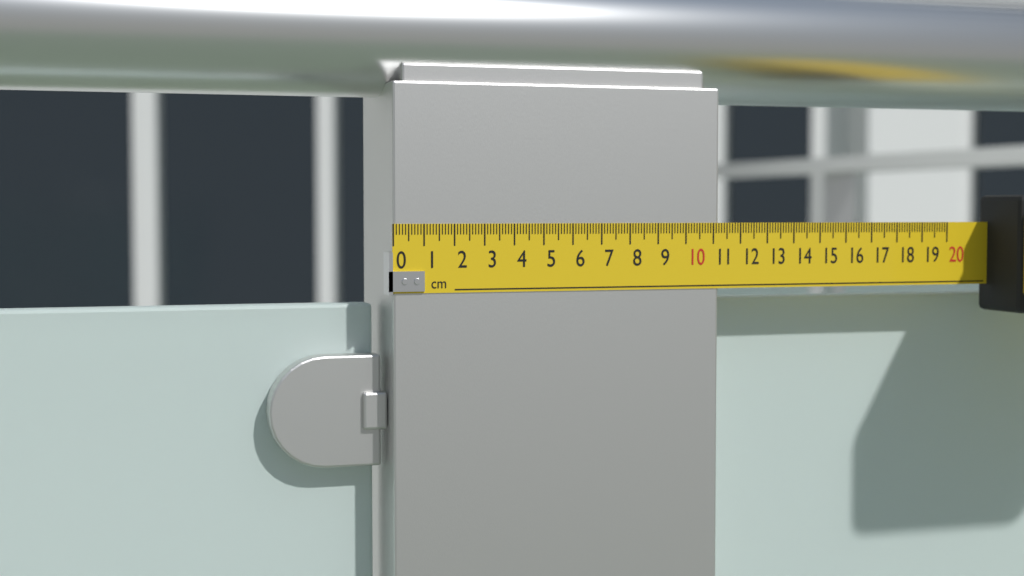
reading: 11.2 cm
